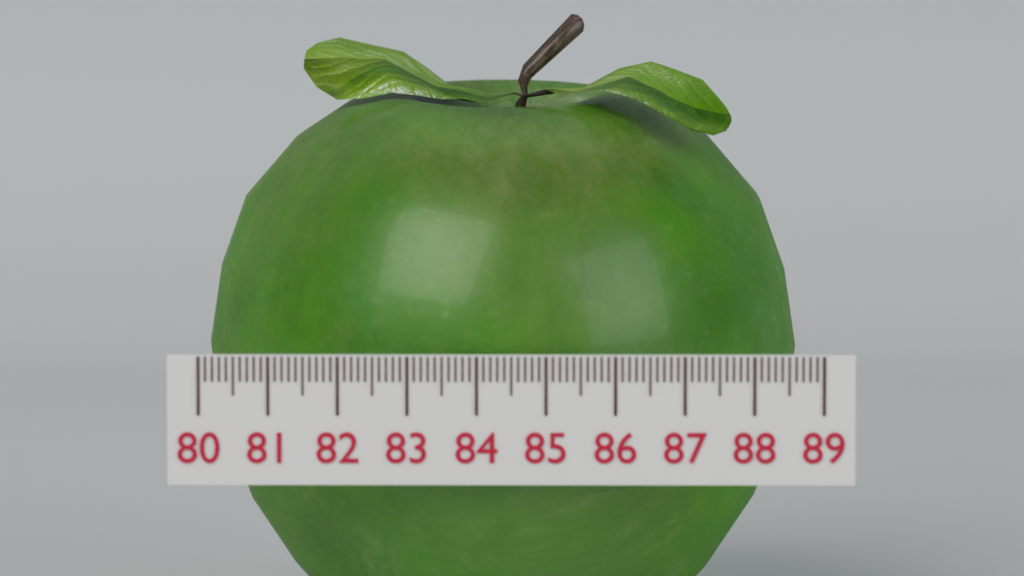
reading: 88.7 (no unit)
